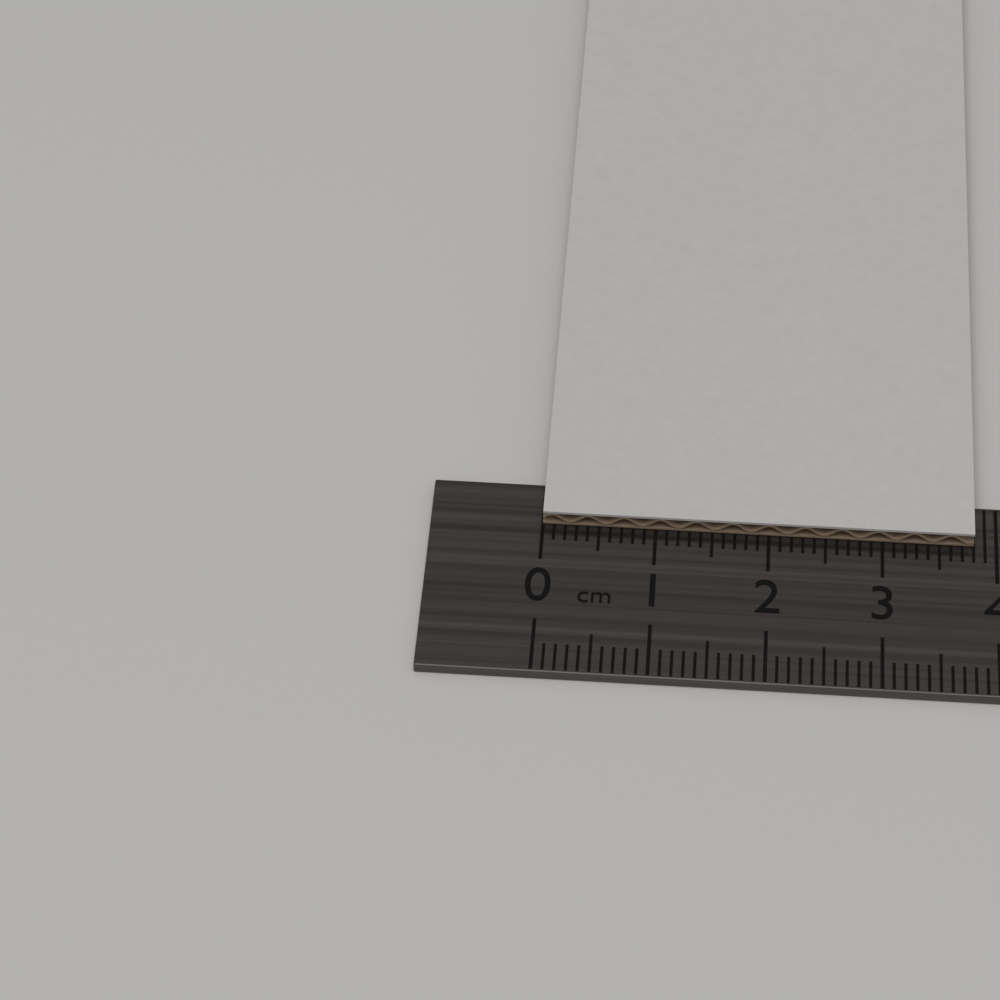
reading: 3.8 cm
